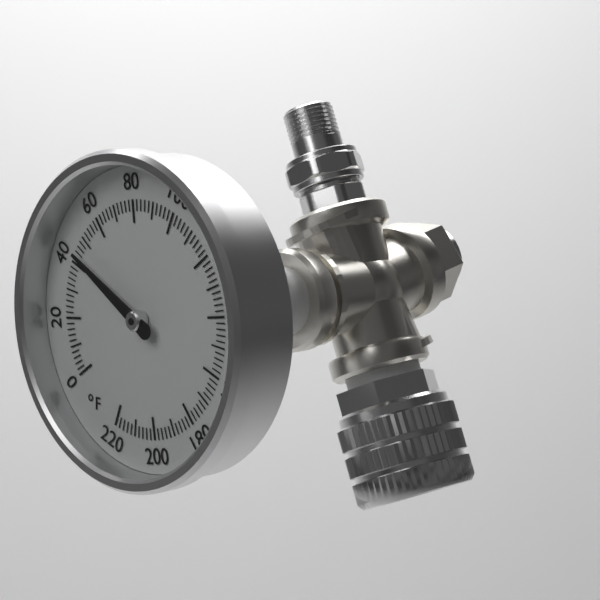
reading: 44 °F
